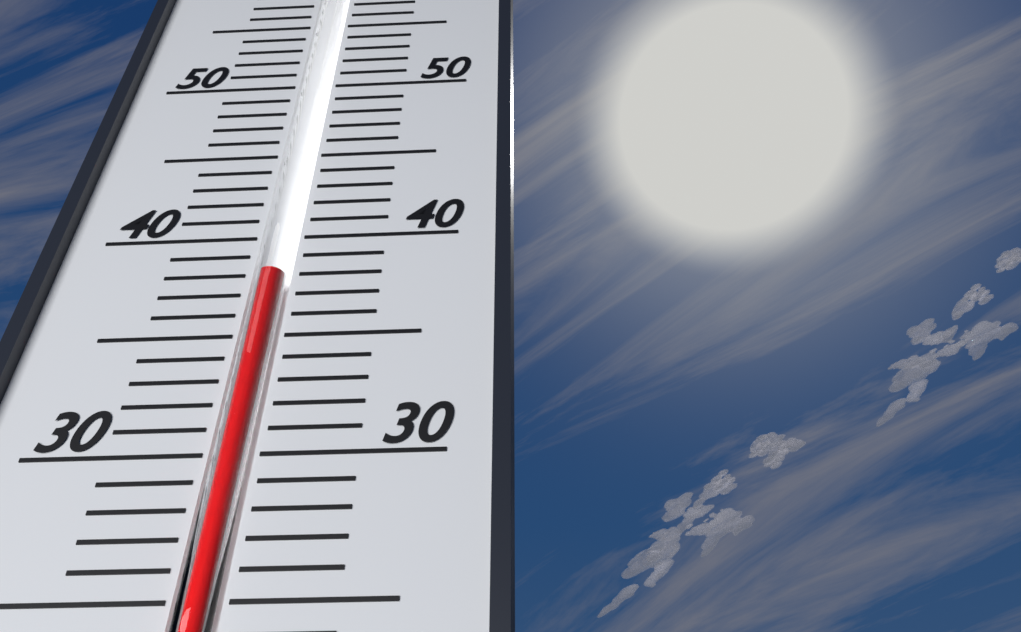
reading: 38 (no unit)
